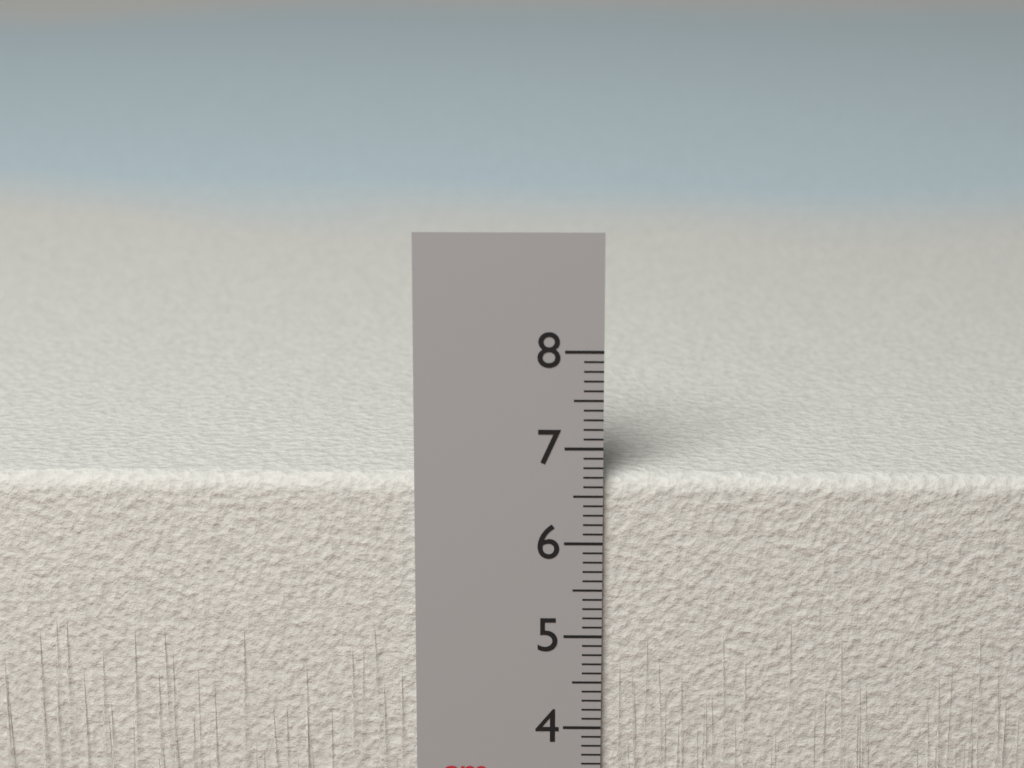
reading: 6.7 cm
